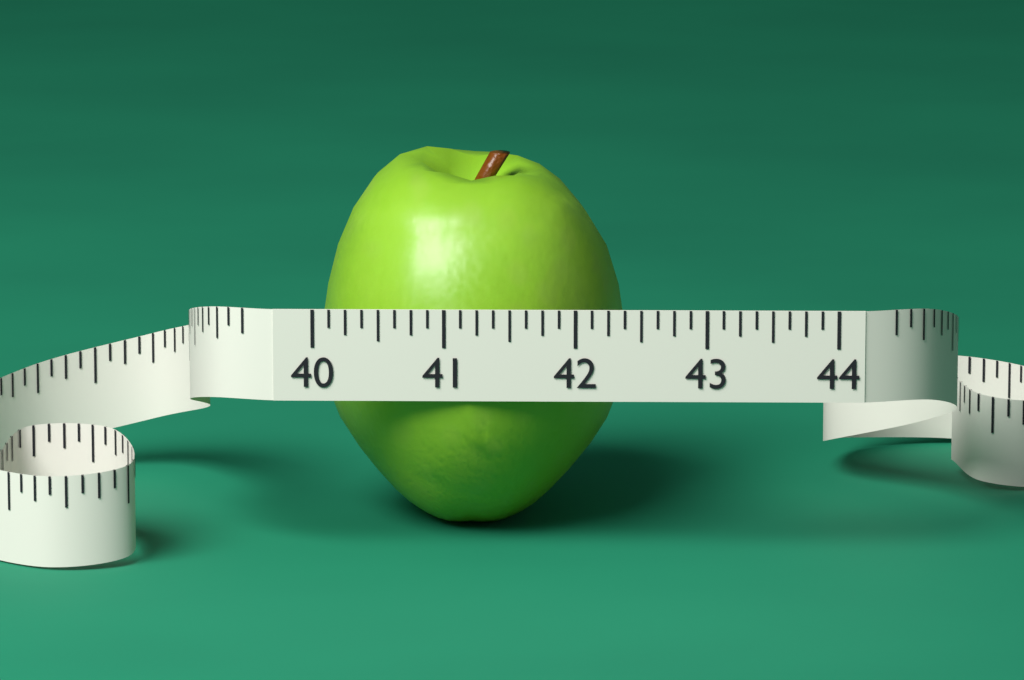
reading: 42.375 (no unit)
